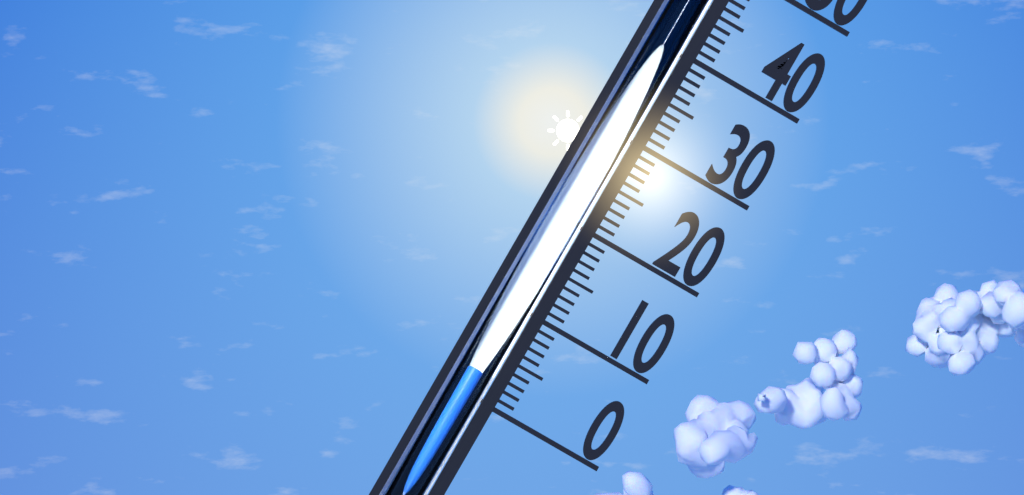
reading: 3 (no unit)
